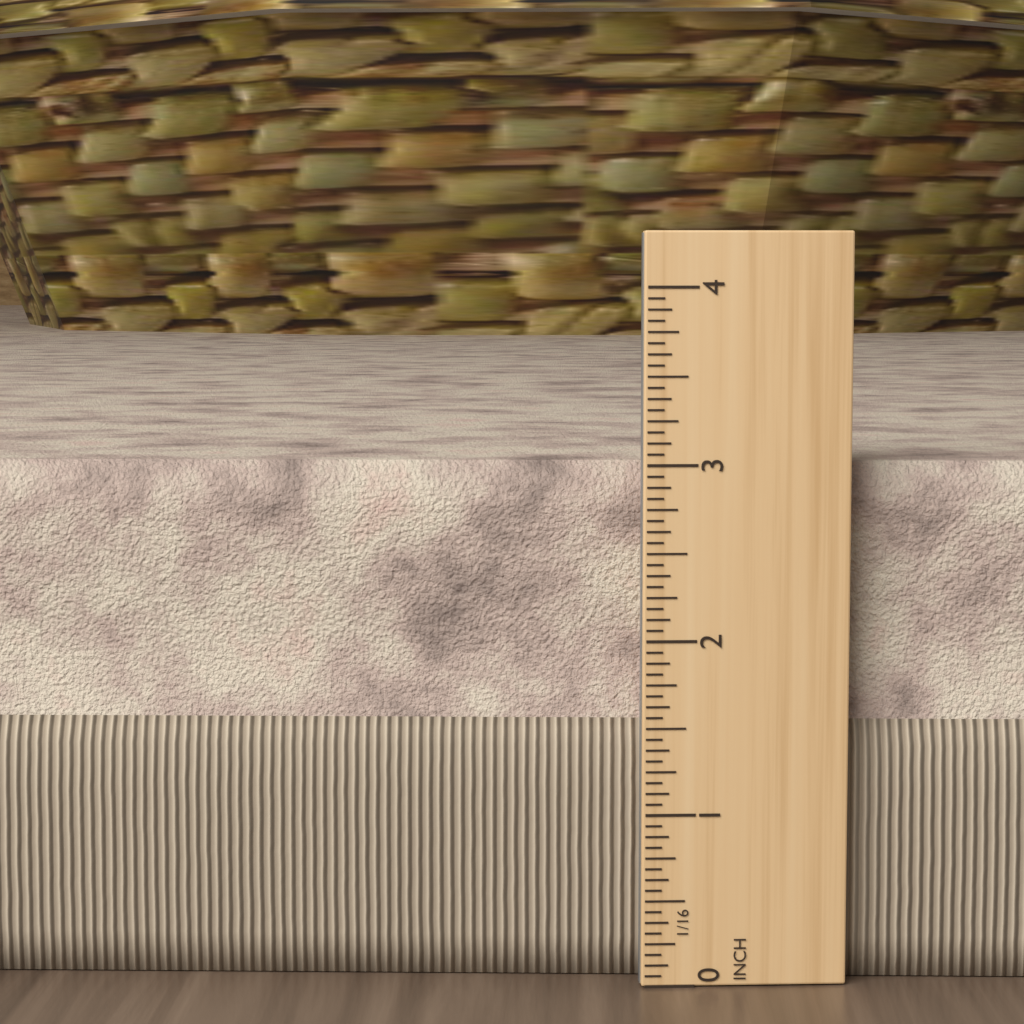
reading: 3.0000 in
